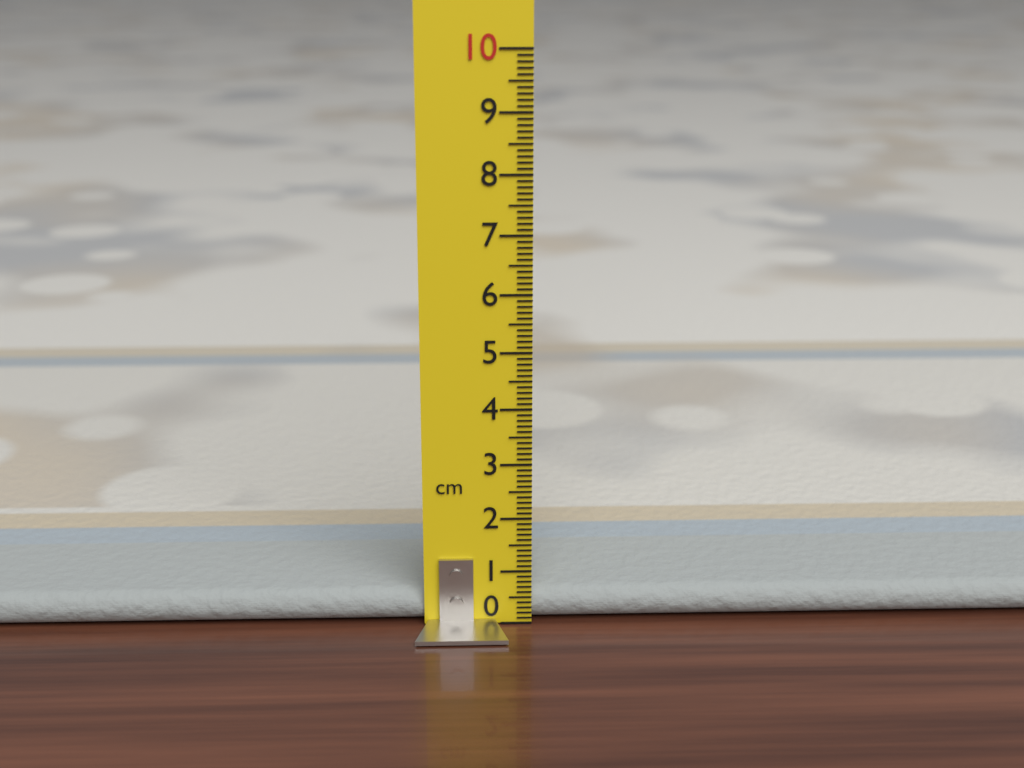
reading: 0.6 cm
